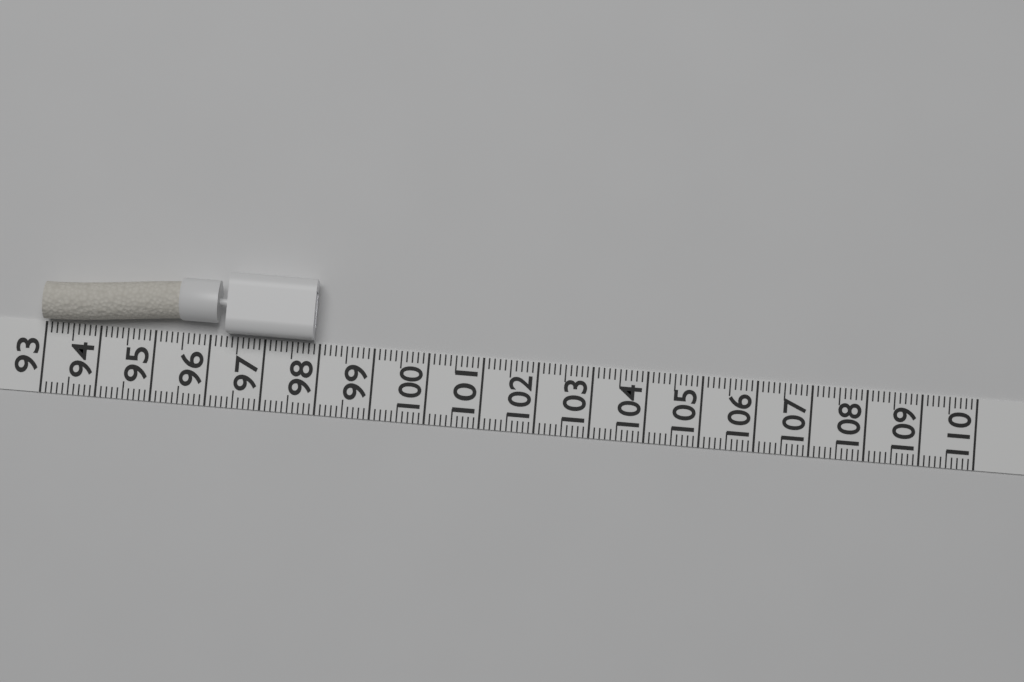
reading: 97.9 (no unit)
